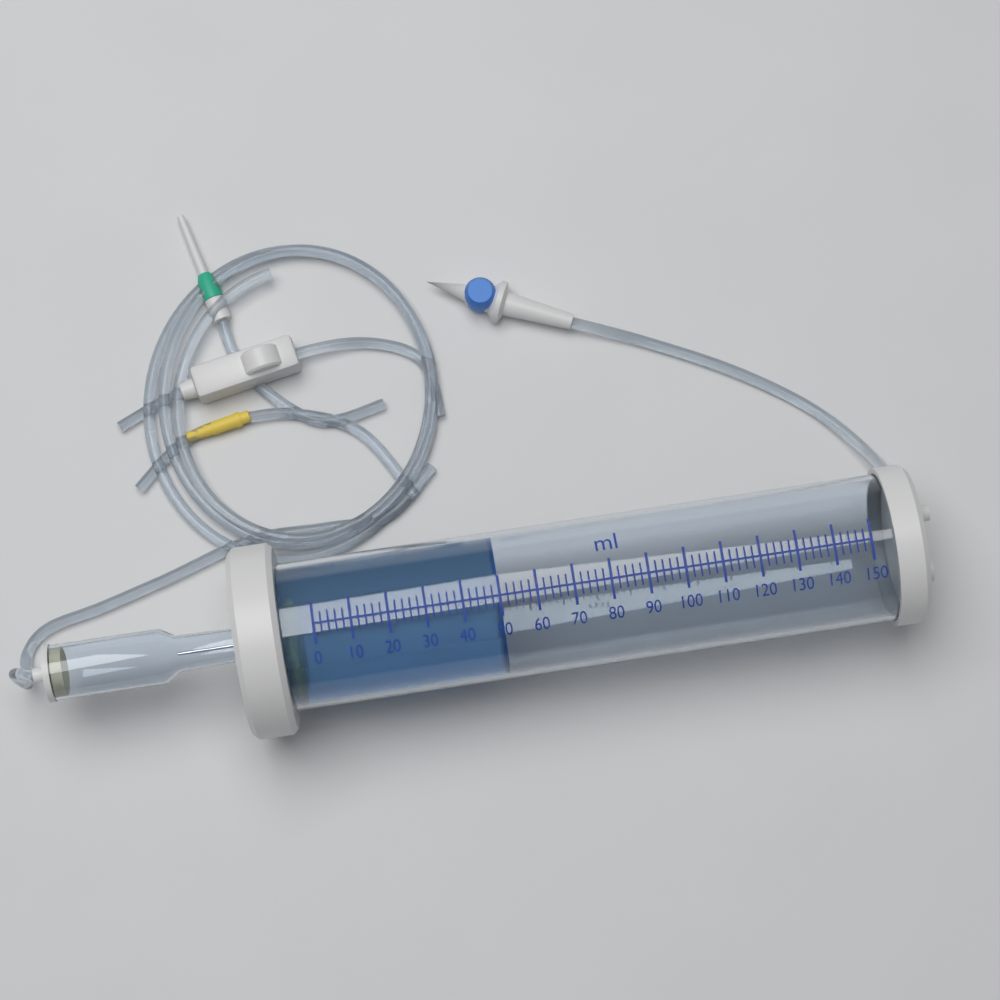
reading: 50 ml
